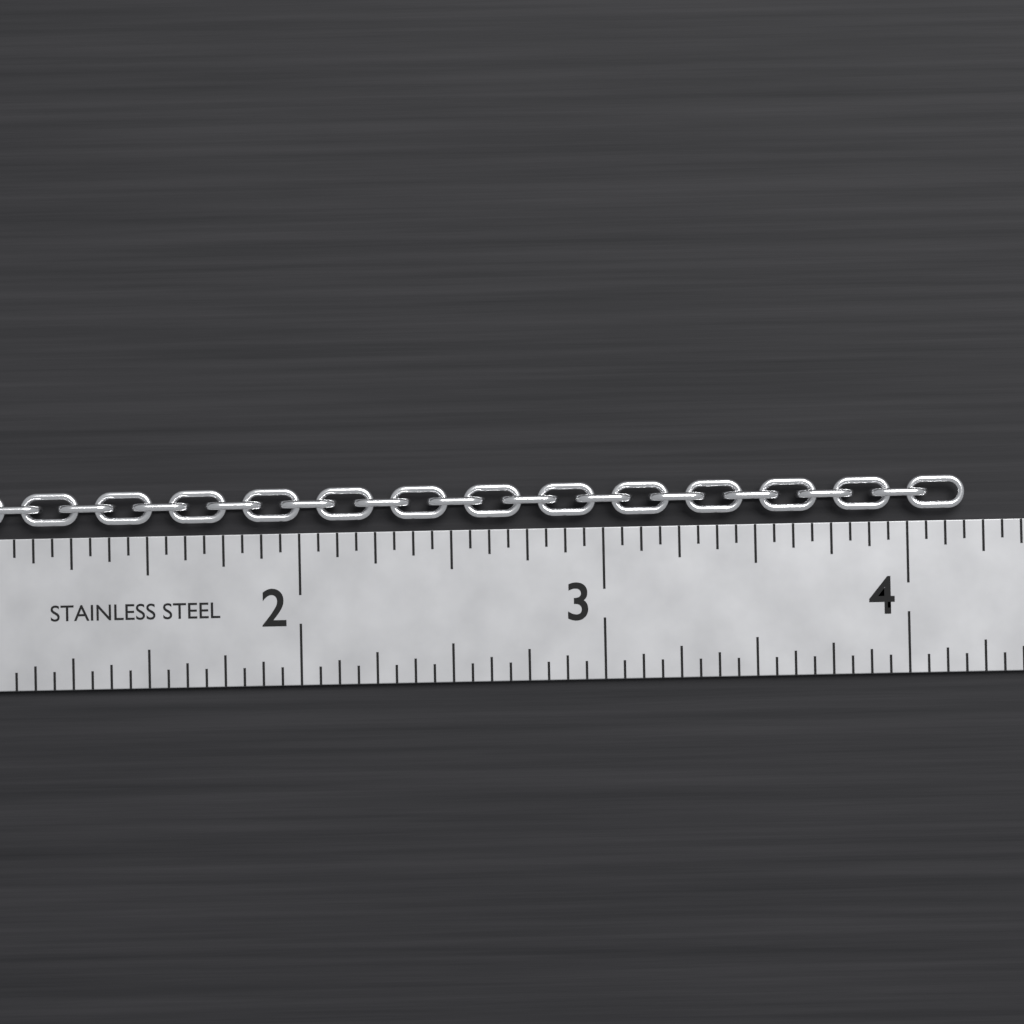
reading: 4.1875 in
